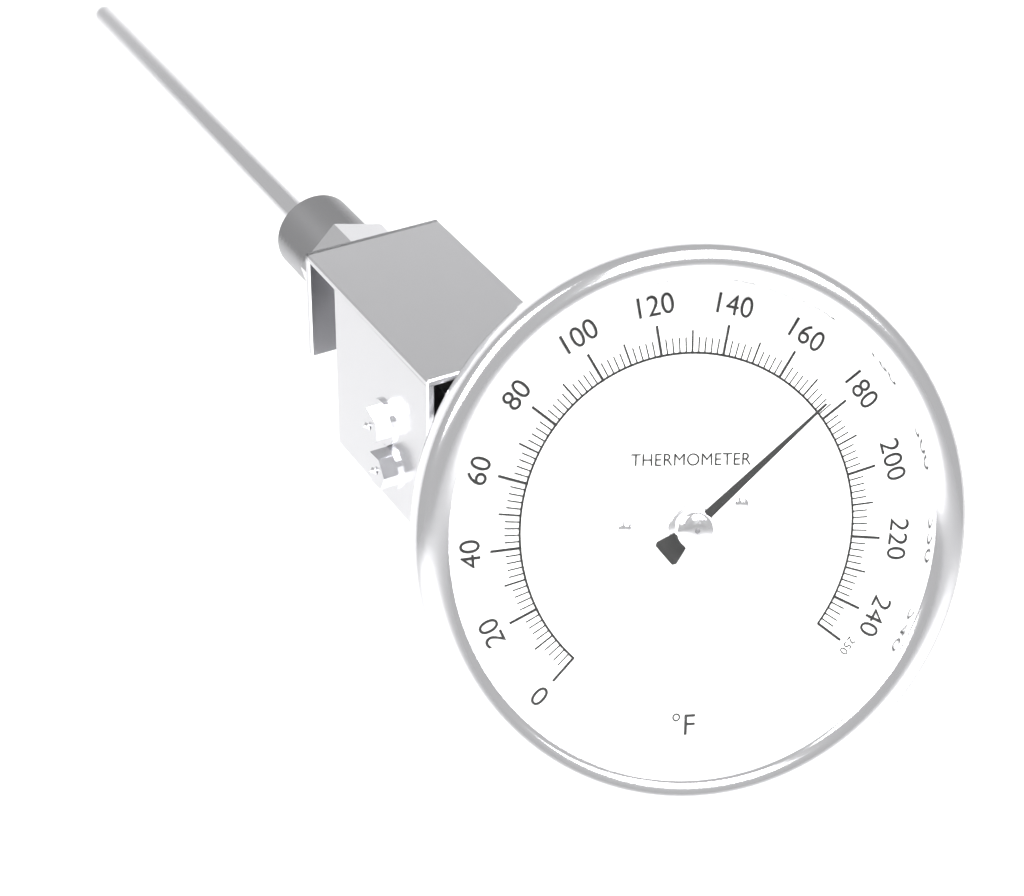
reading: 176 °F
